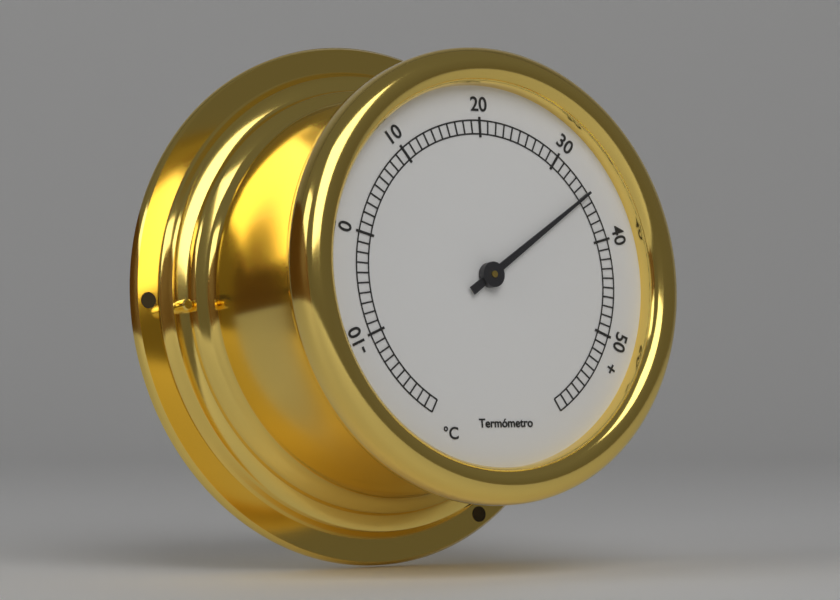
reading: 35 °C
